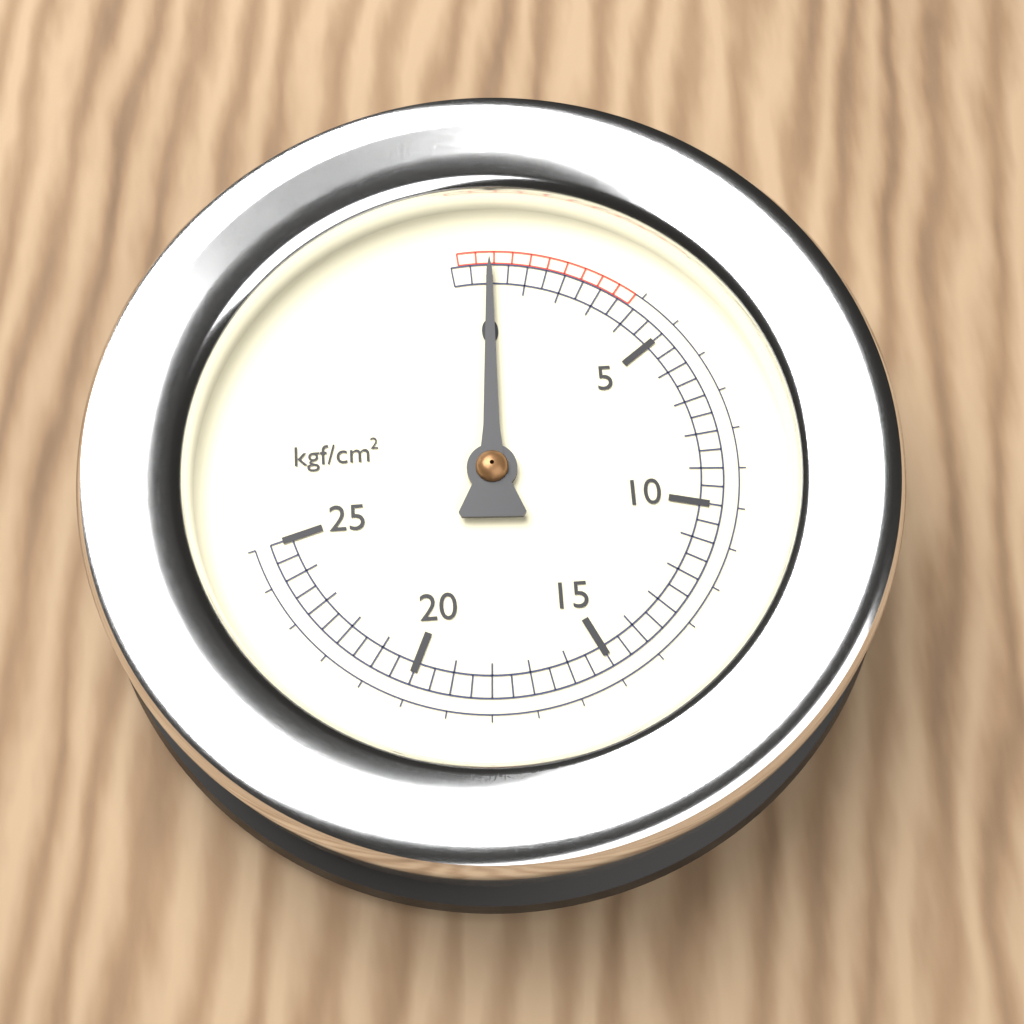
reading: 0.0 kgf/cm²
